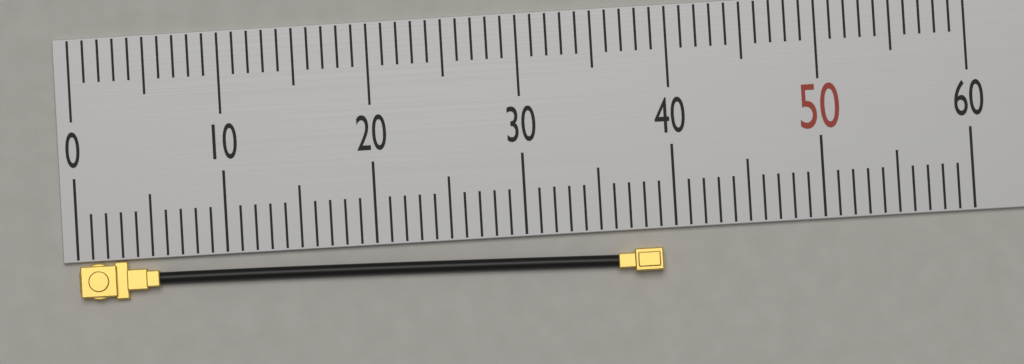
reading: 39 (no unit)
